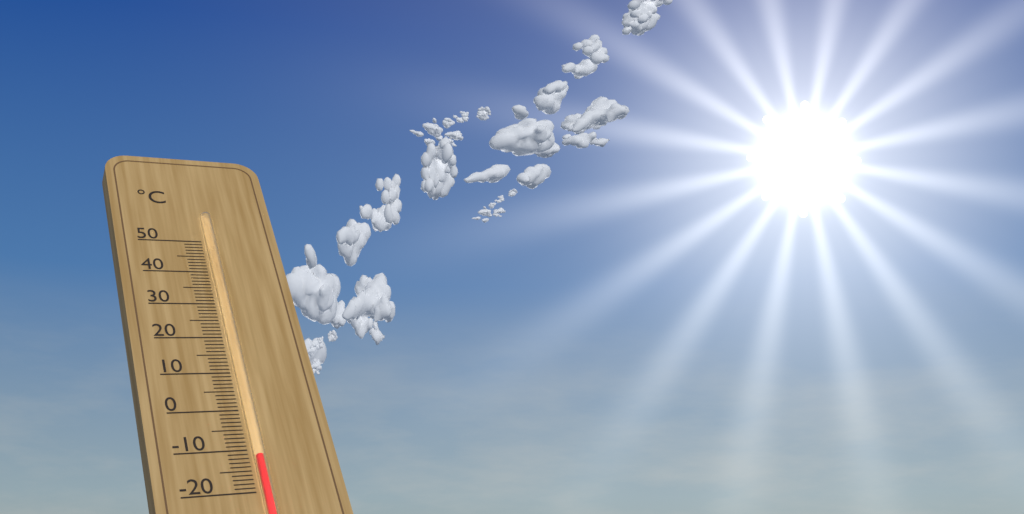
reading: -12 °C
